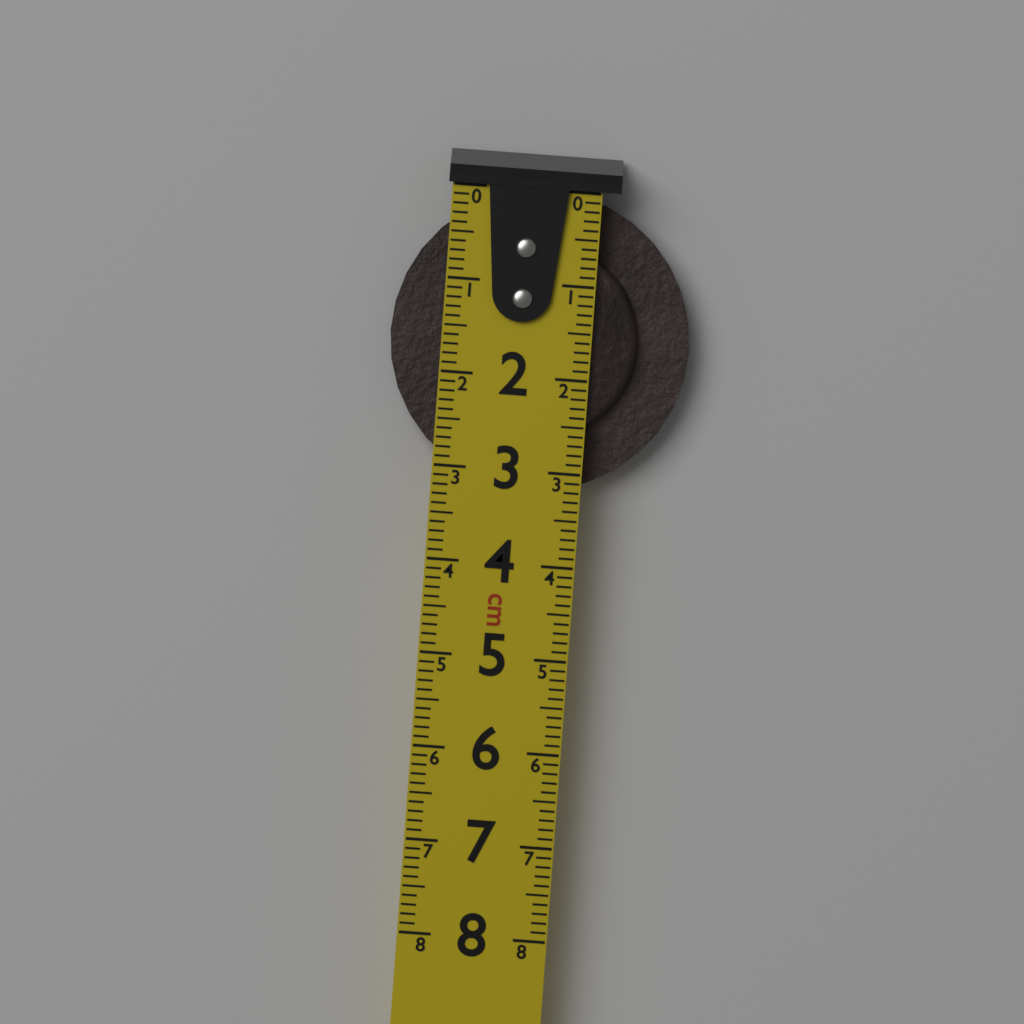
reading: 3.2 cm
